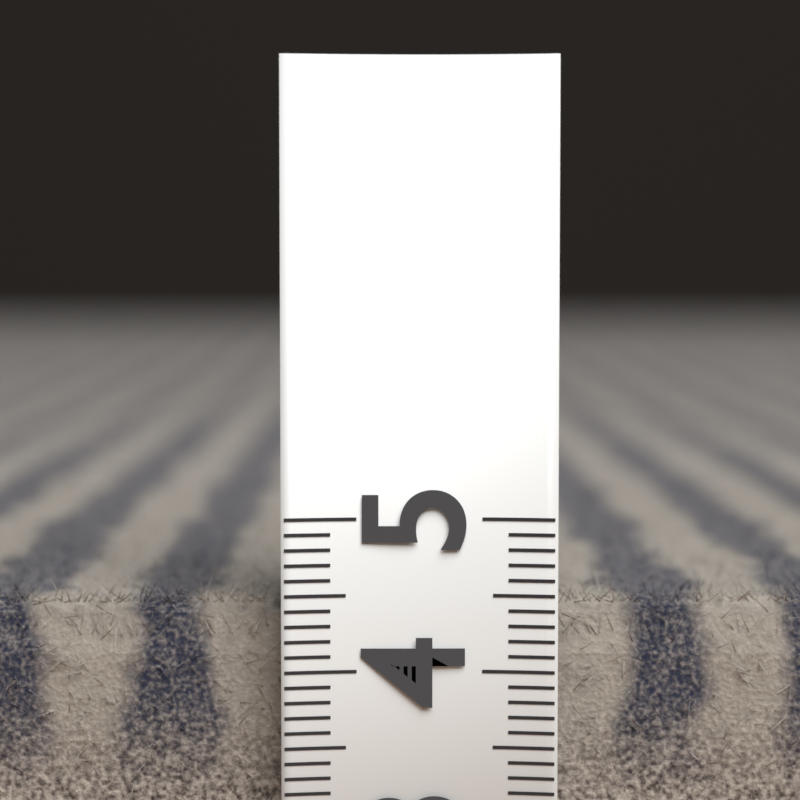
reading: 4.6 (no unit)
